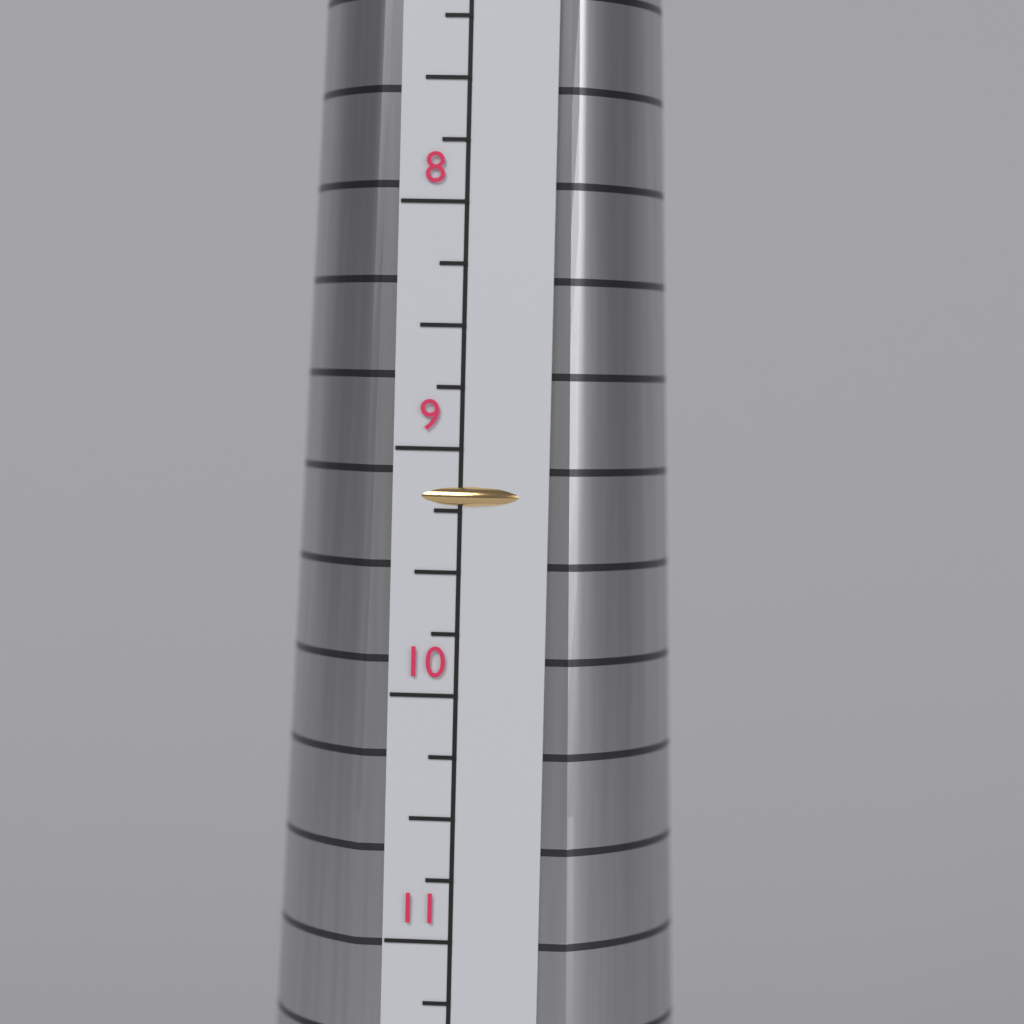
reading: 9.25 (no unit)
